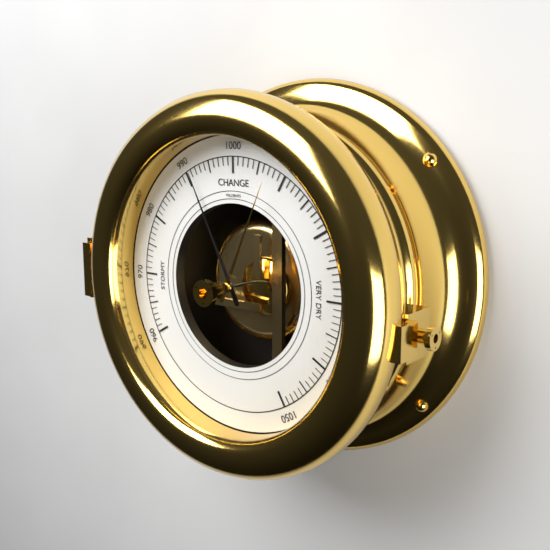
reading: 991 mbar
